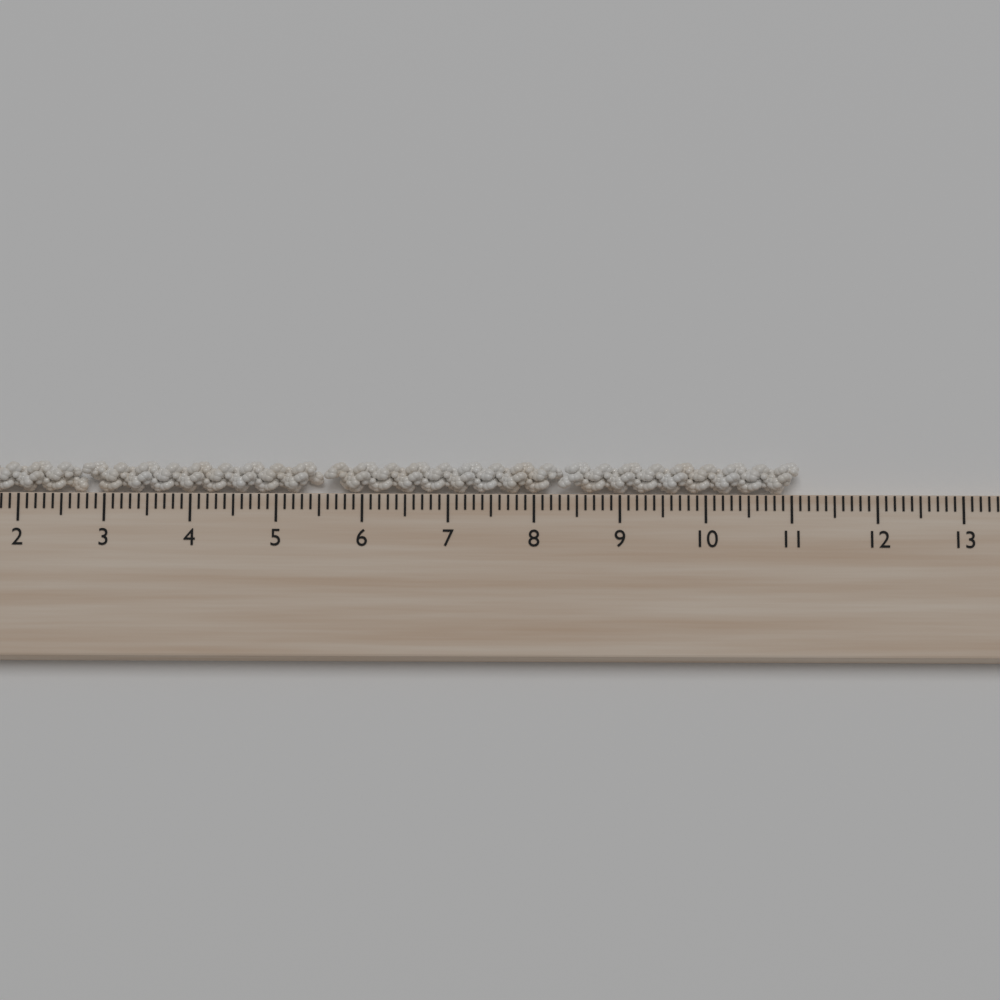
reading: 11.1 cm
